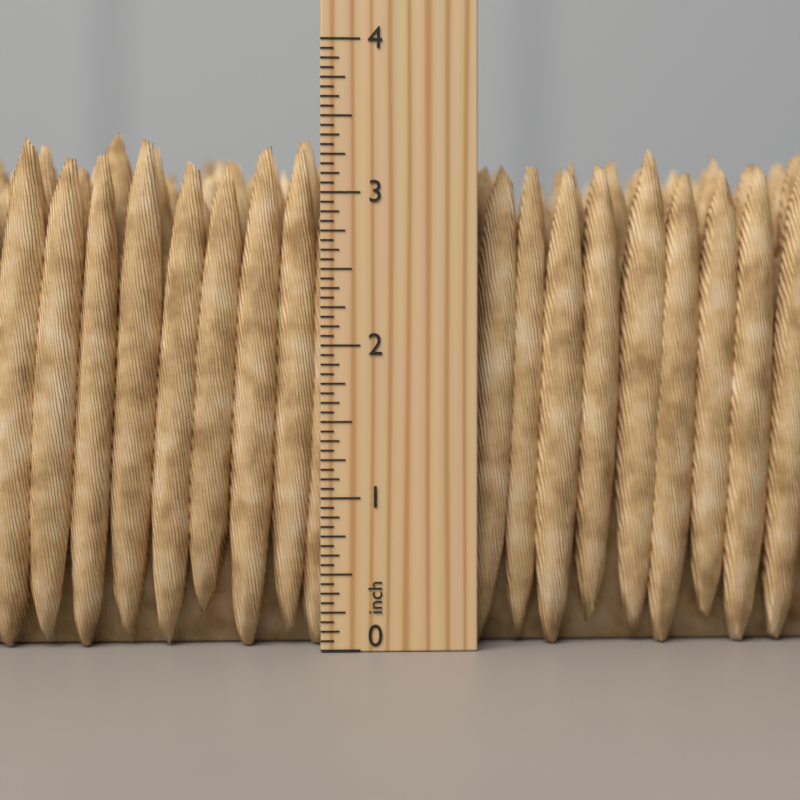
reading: 3.5000 inch
